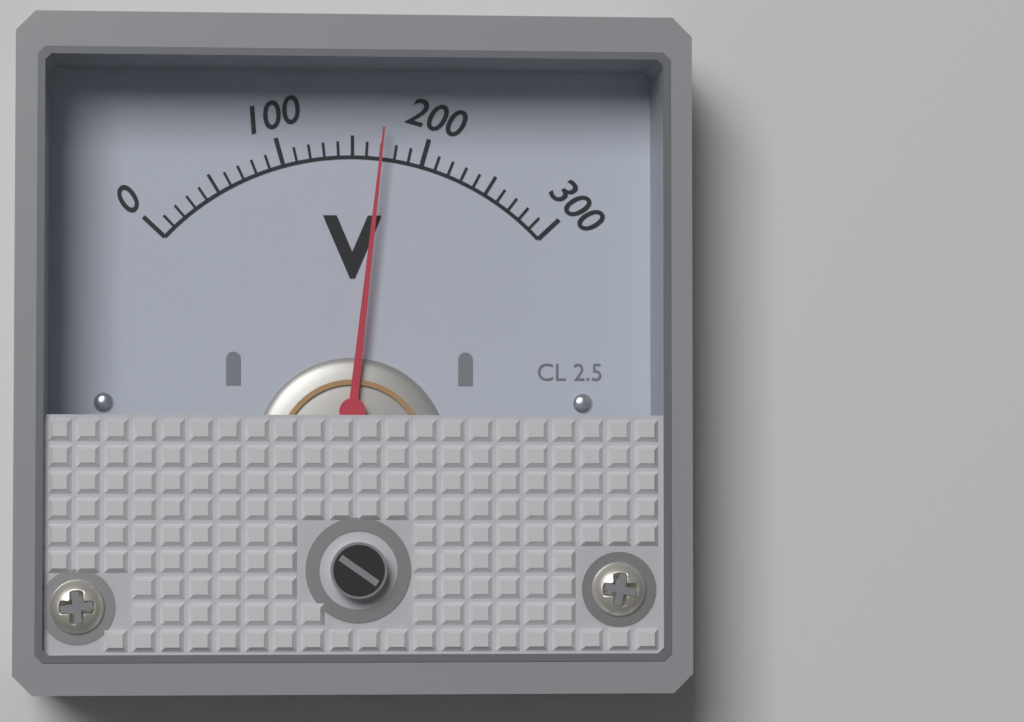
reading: 170 V
